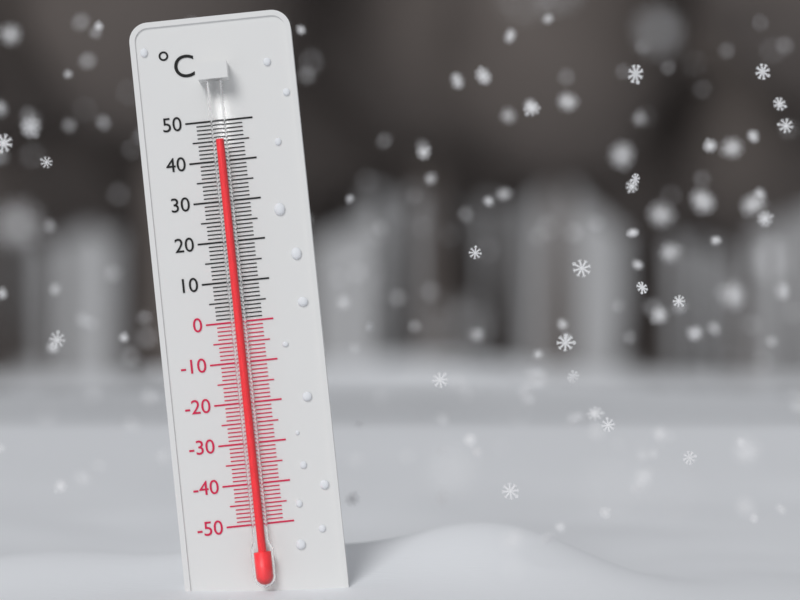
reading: 45 °C
